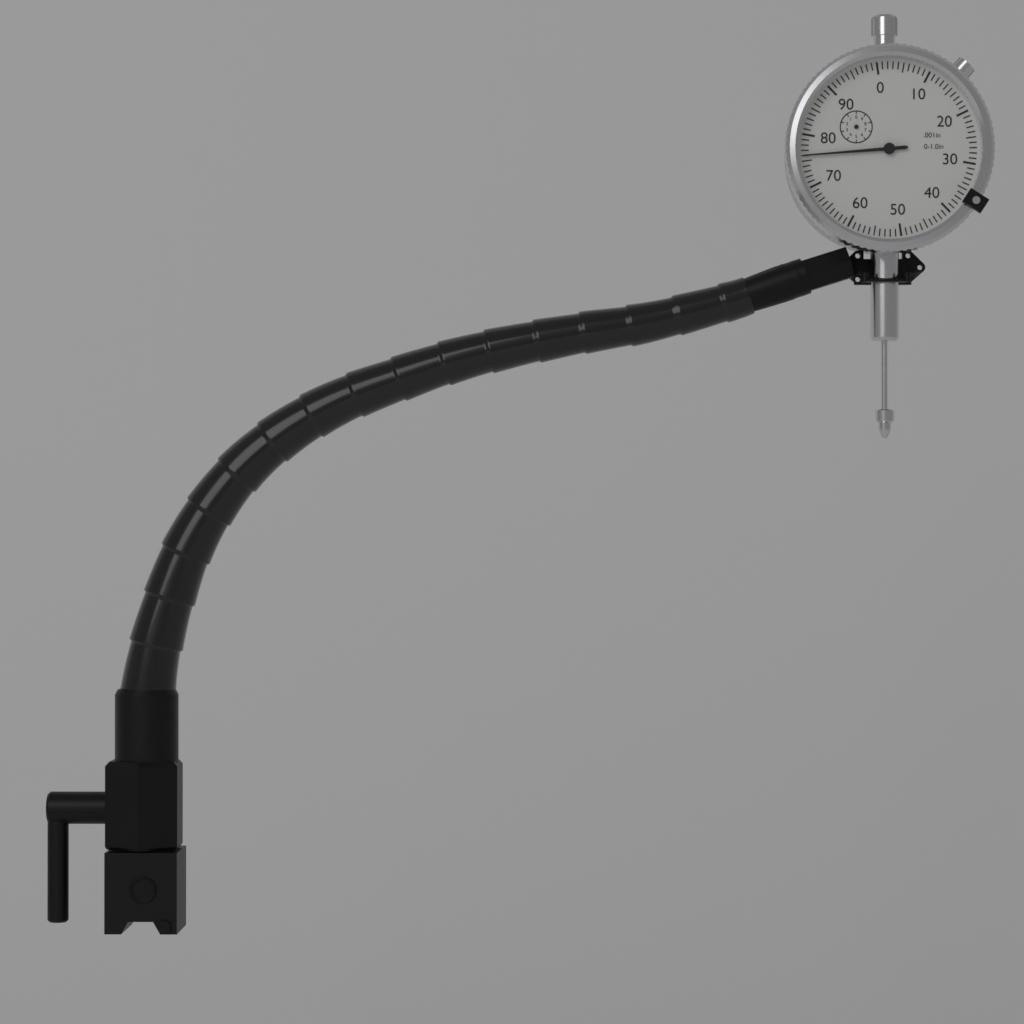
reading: 0.076 in
